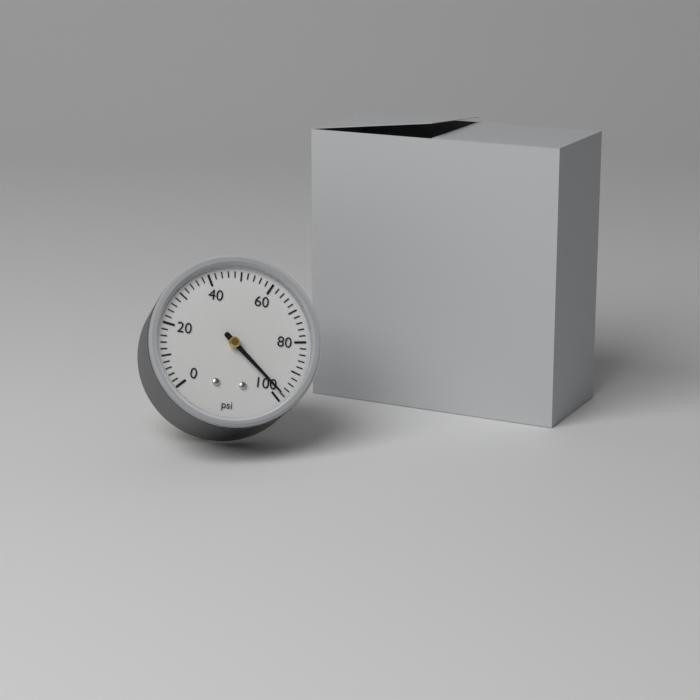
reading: 98 psi
